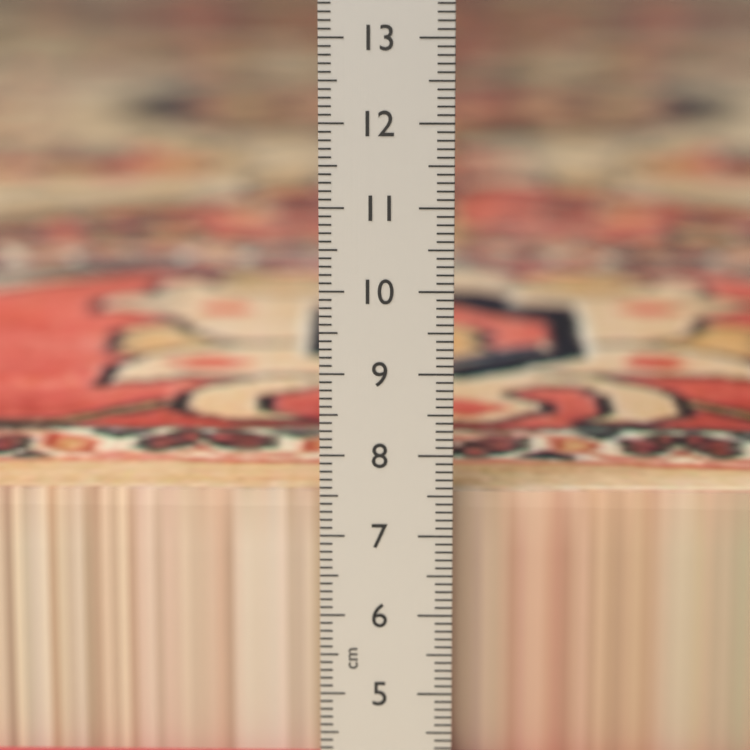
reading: 7.4 cm
